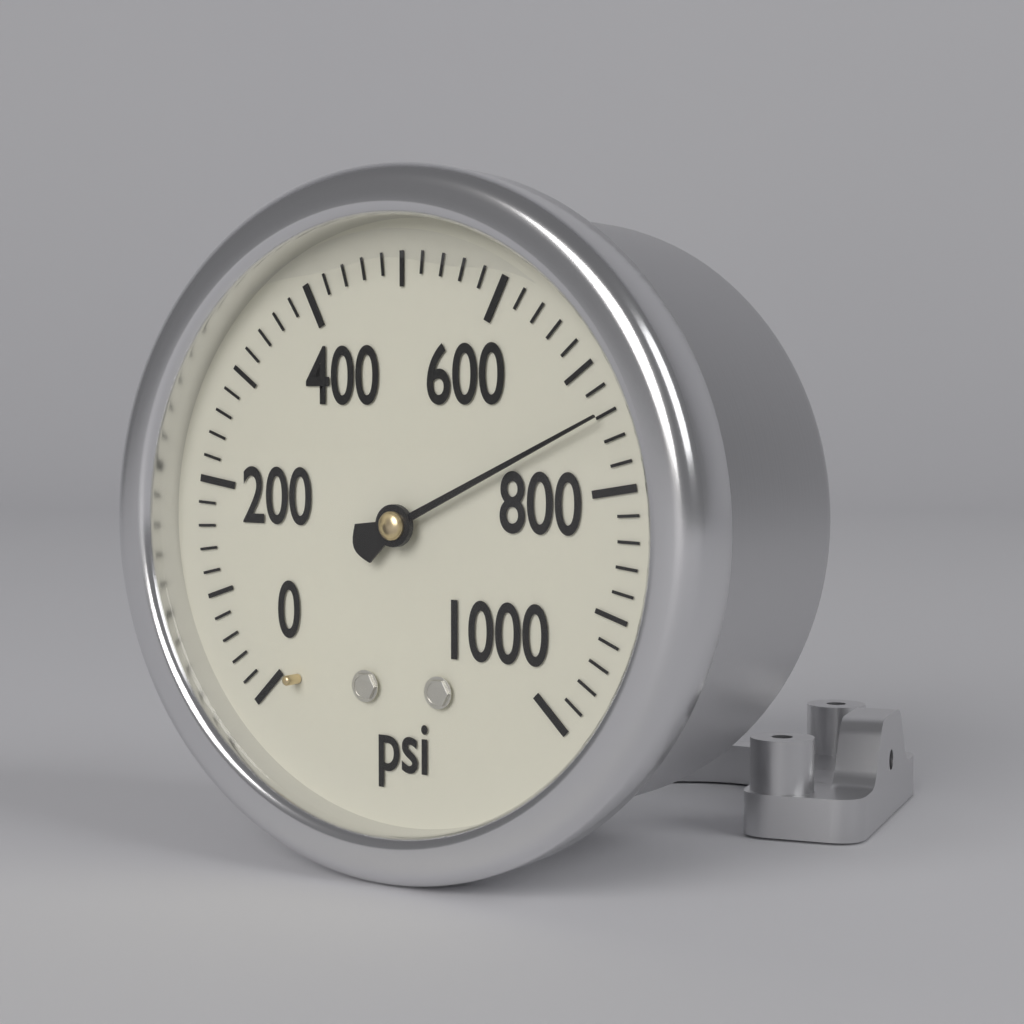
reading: 740 psi
